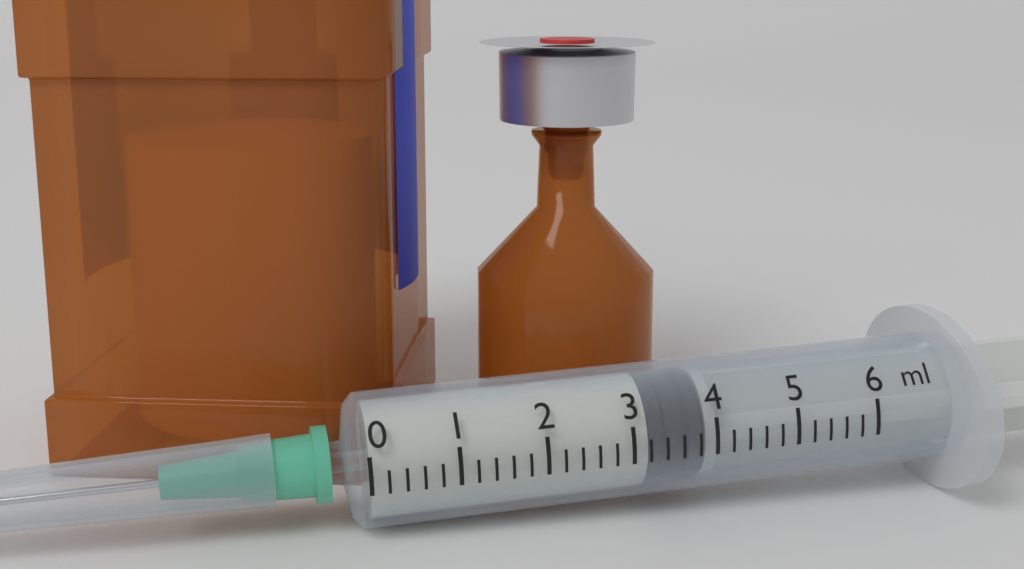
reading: 3.2 ml
